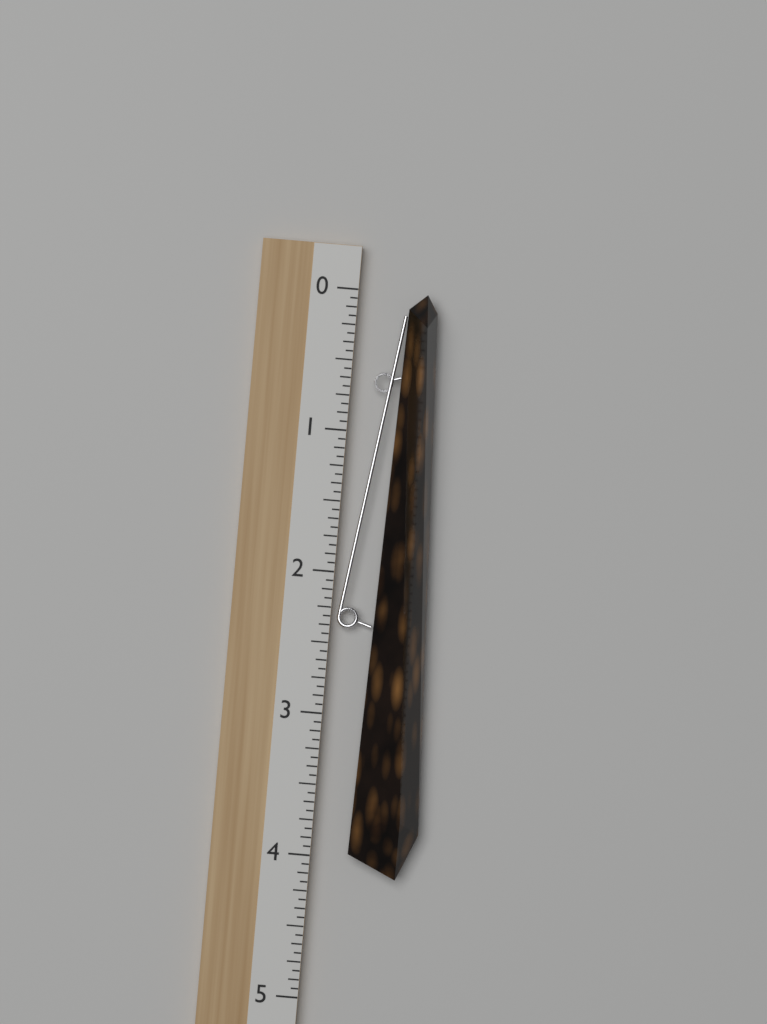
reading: 4.1250 (no unit)
